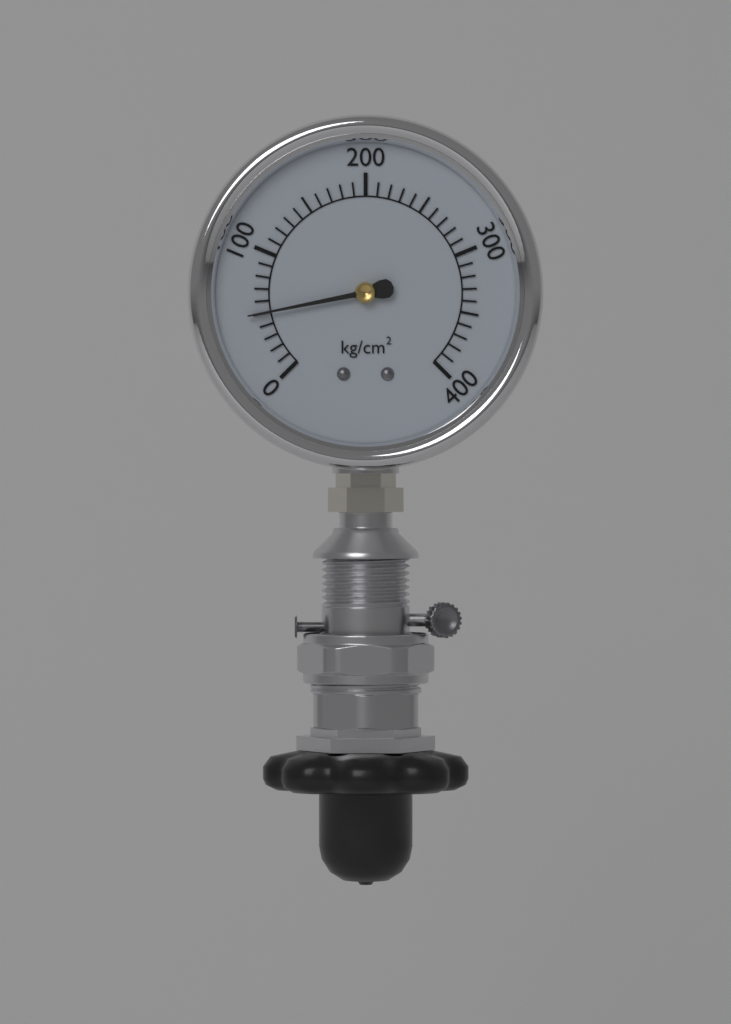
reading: 50 kg/cm²
